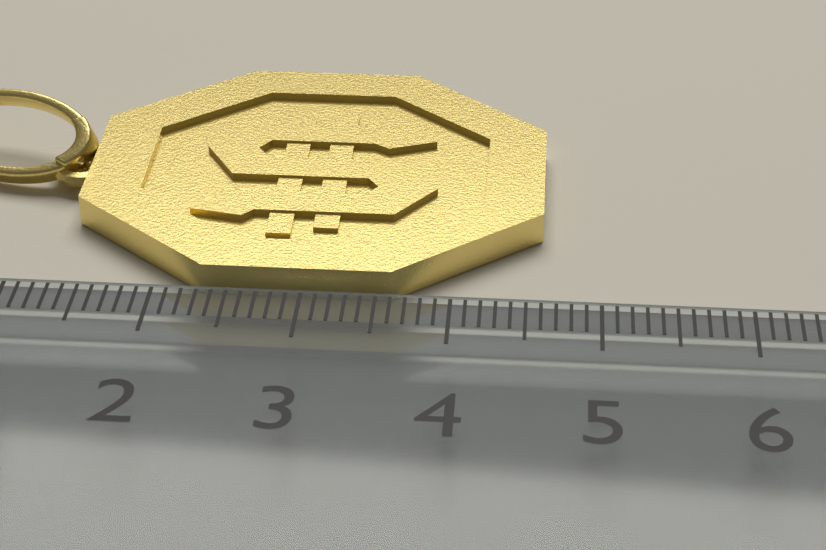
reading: 4.6 cm
